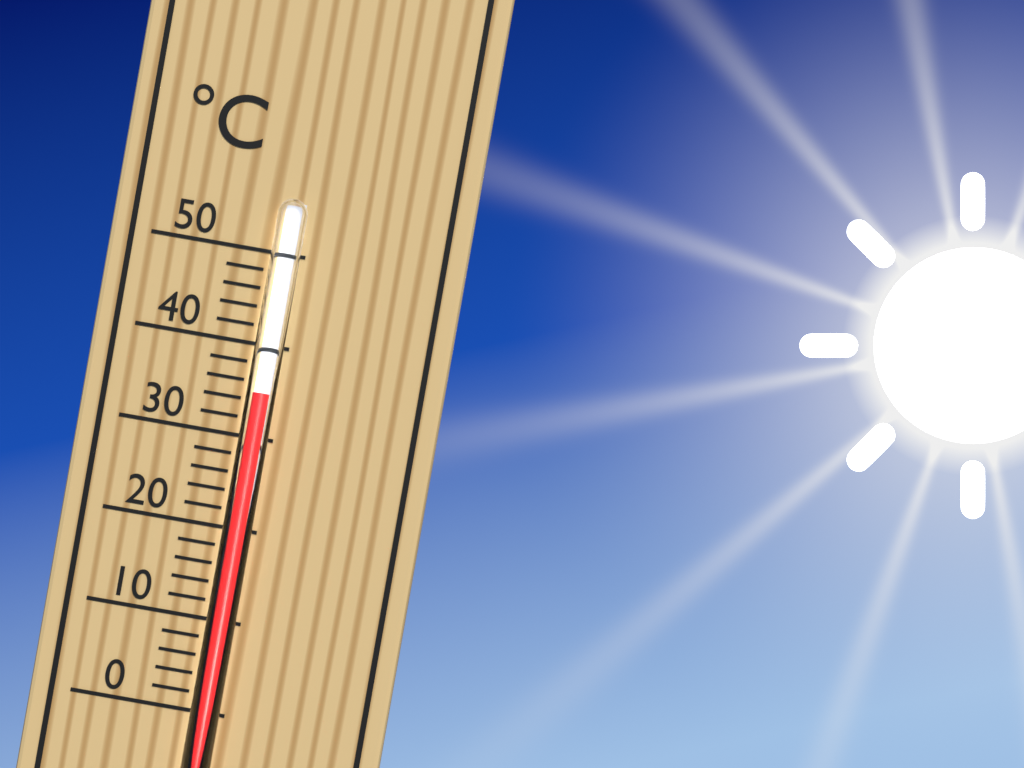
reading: 35 °C
